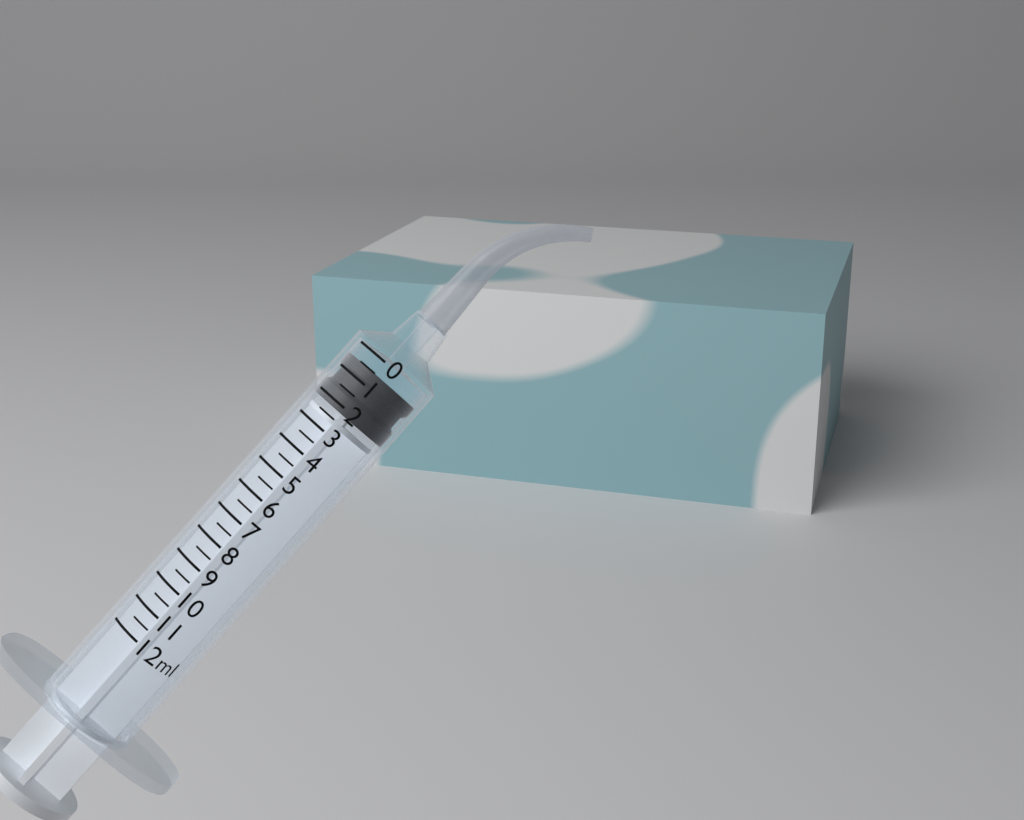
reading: 0.5 ml
